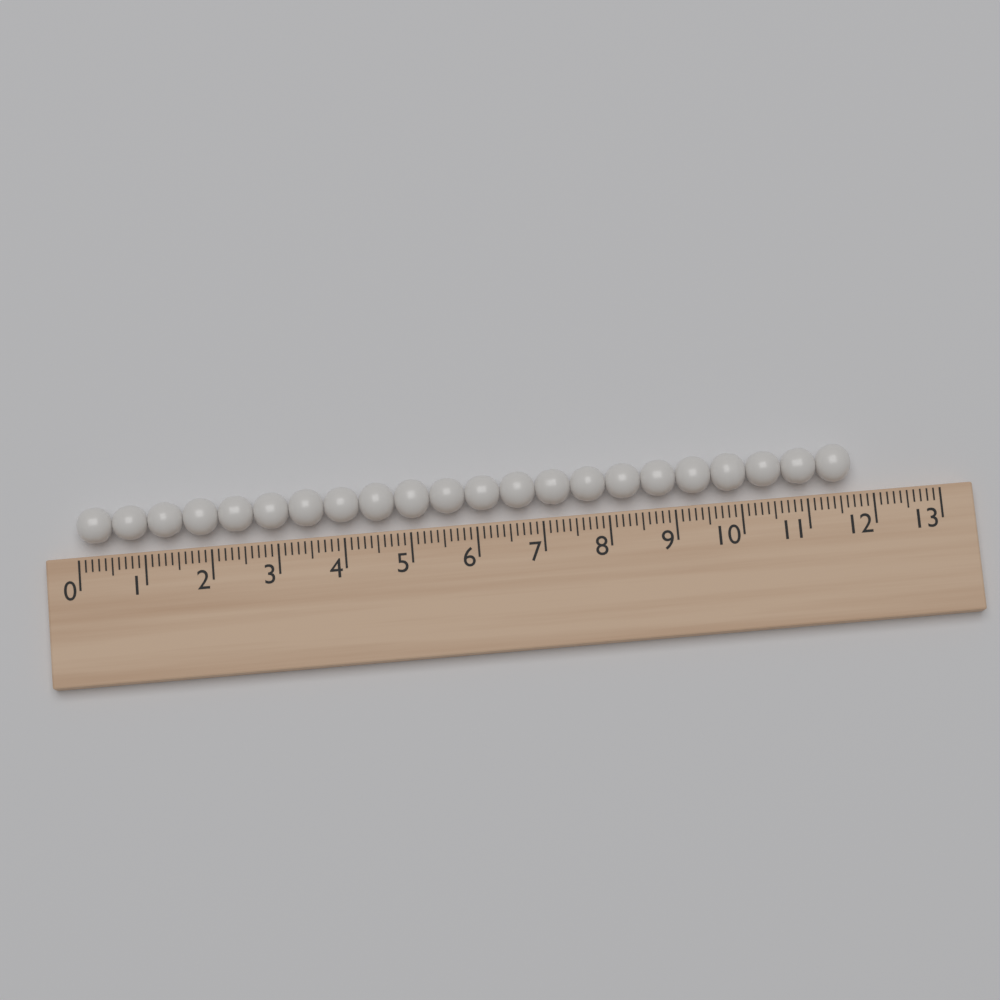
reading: 11.7 (no unit)
